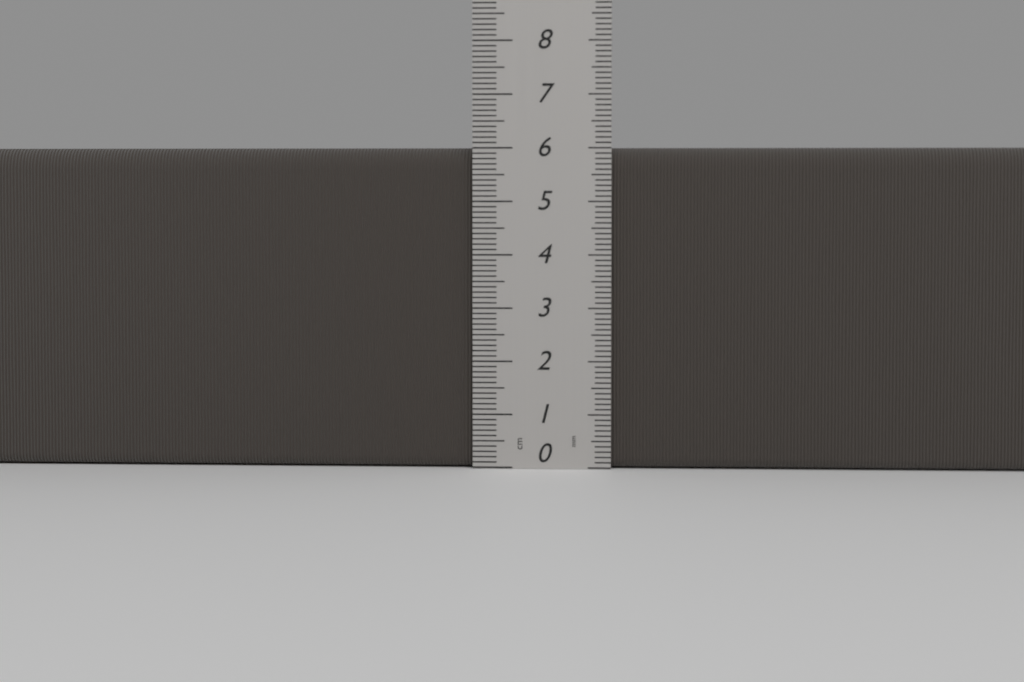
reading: 6.0 cm
